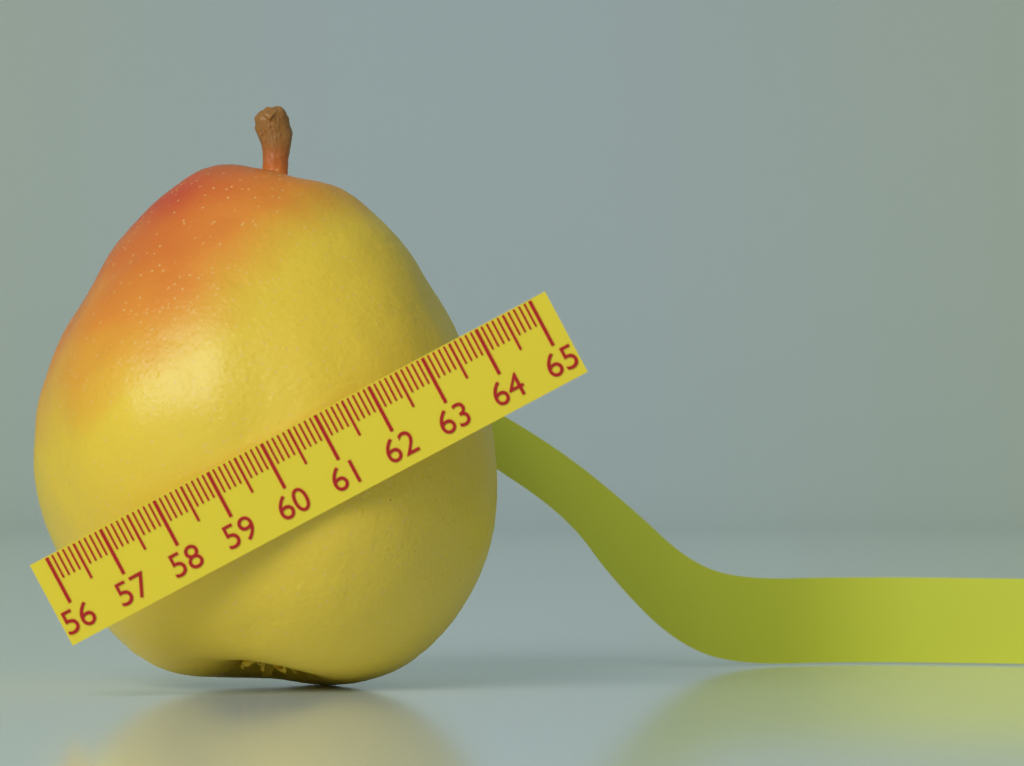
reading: 63.7 (no unit)
